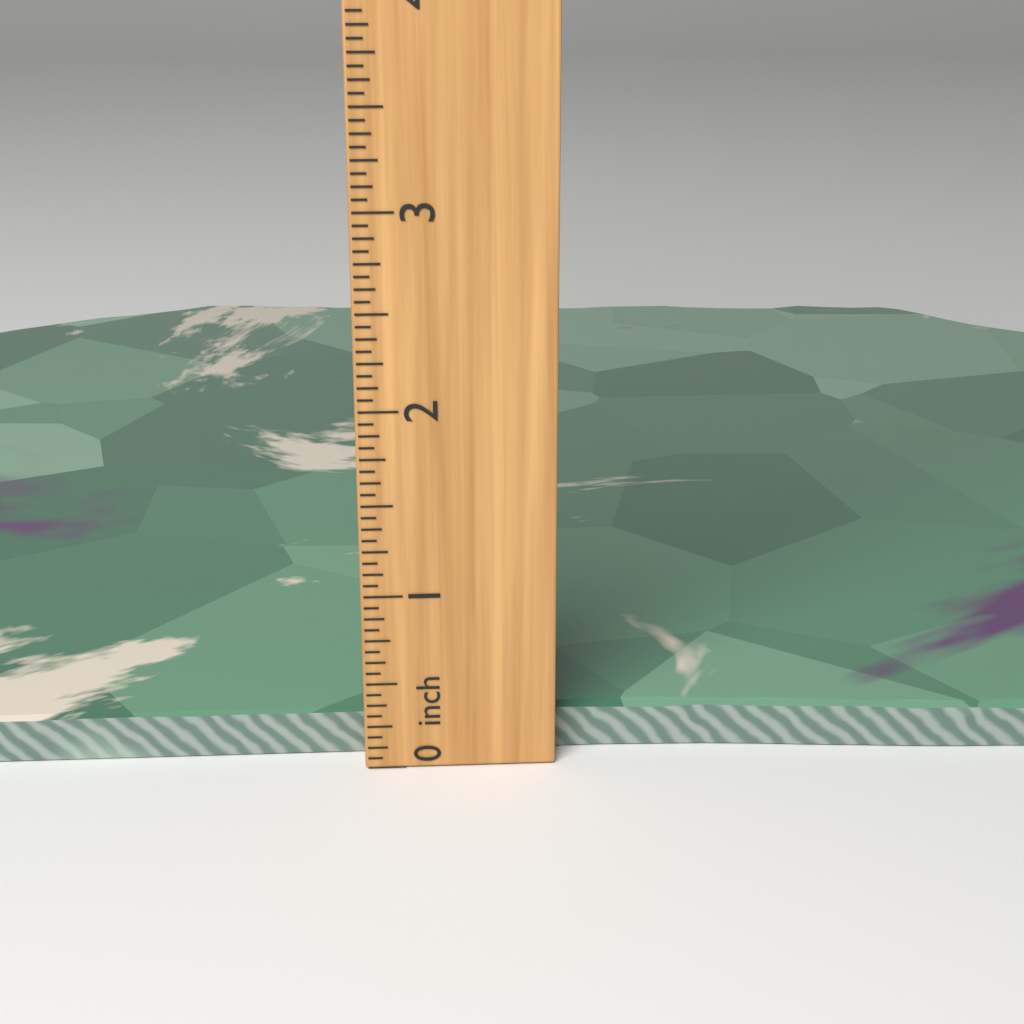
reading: 0.2500 inch
